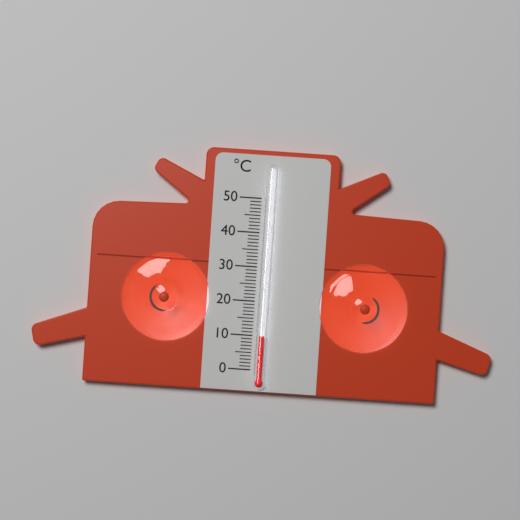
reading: 10 °C
